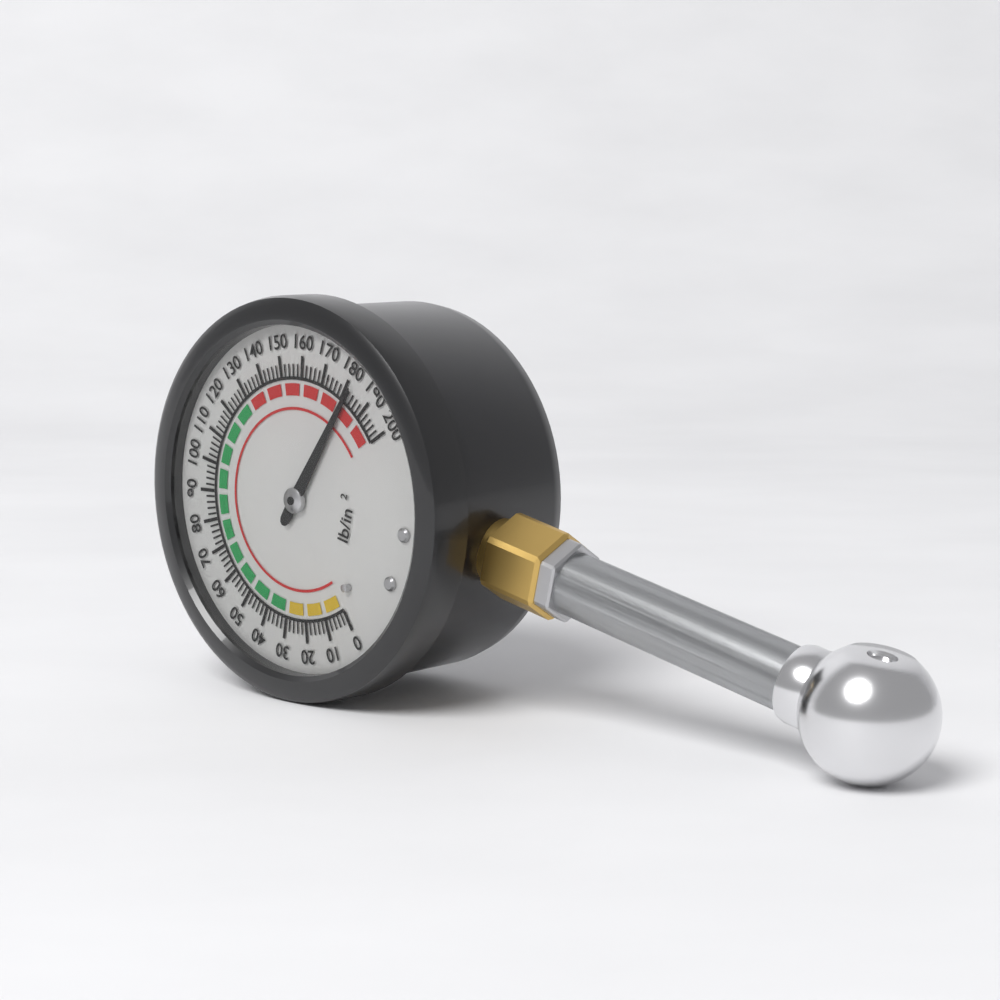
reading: 182 psi
